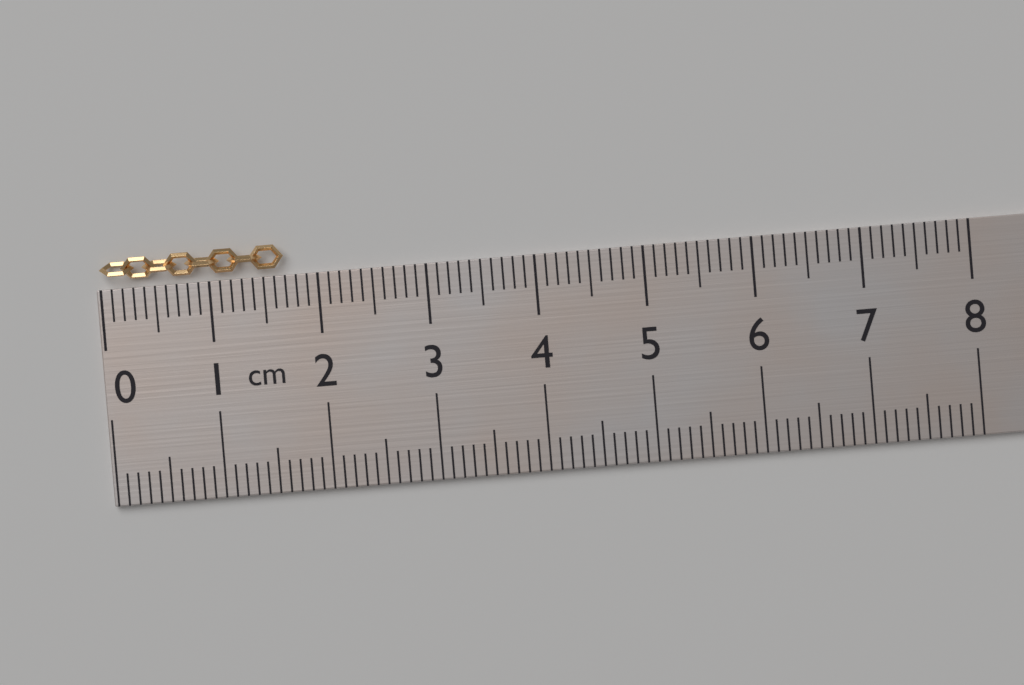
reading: 1.7 cm
